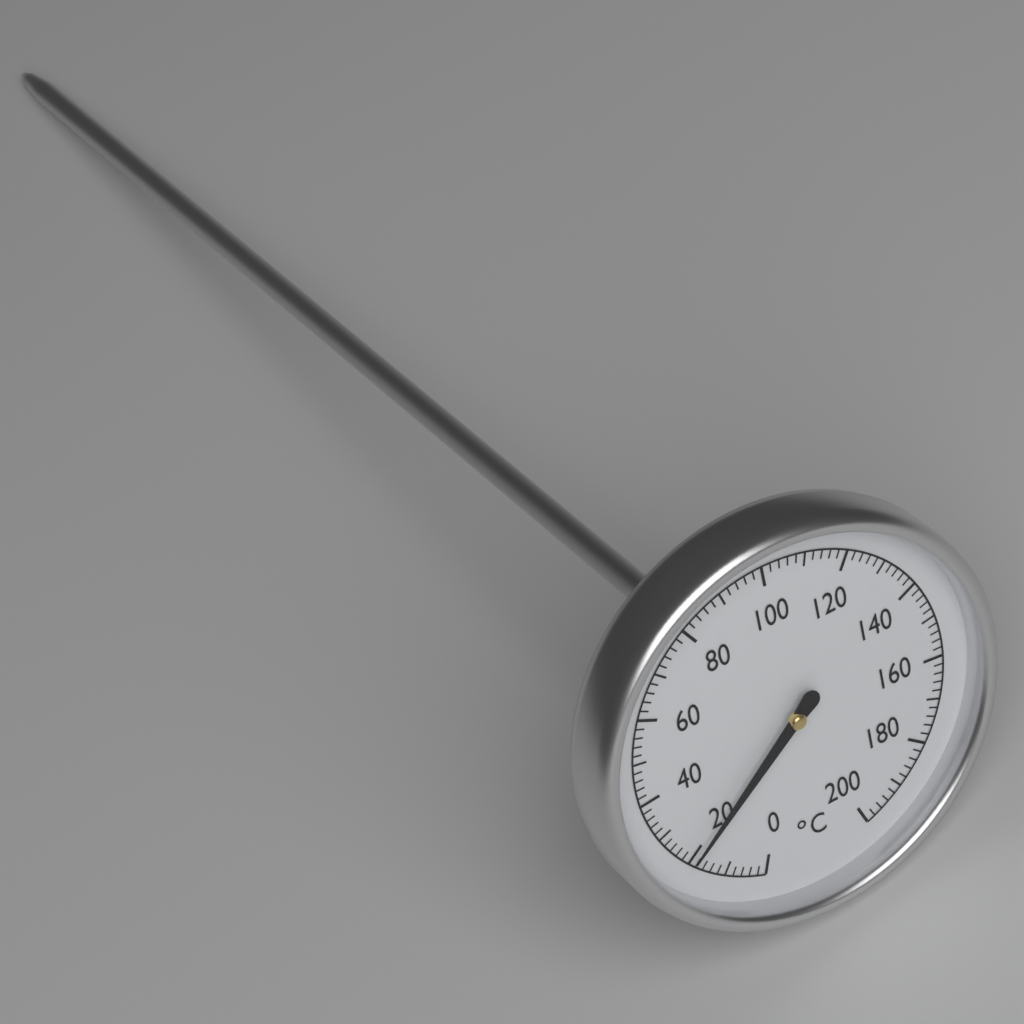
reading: 20 °C
